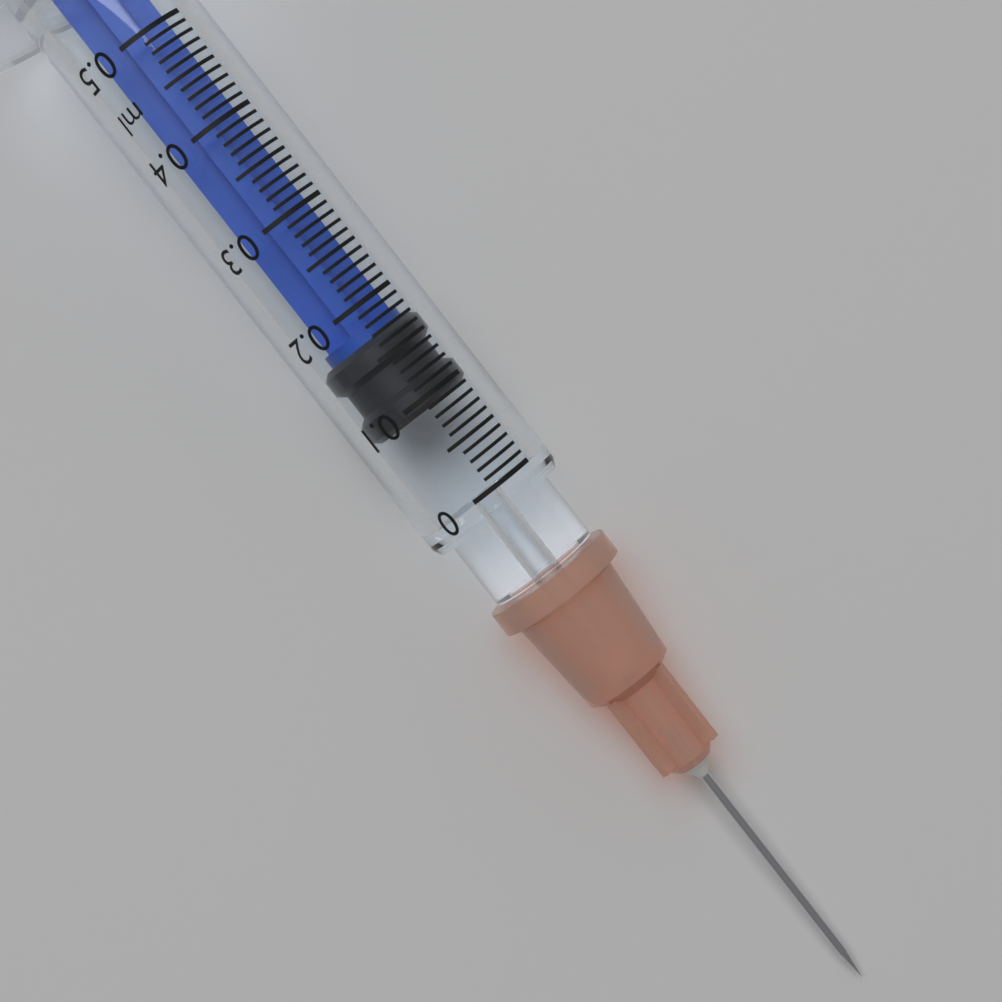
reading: 0.09 ml
